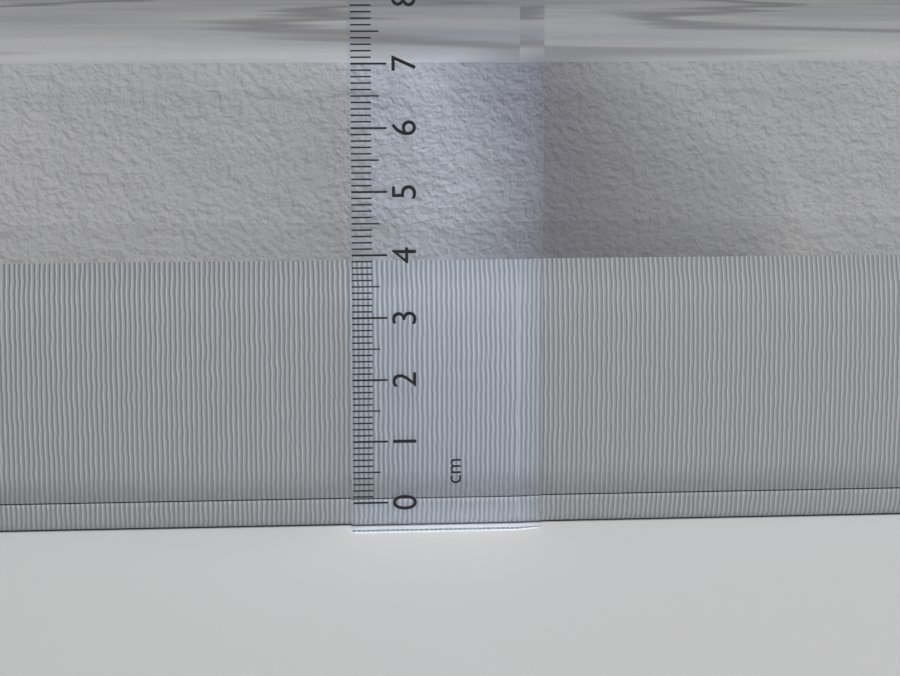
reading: 7.0 cm
